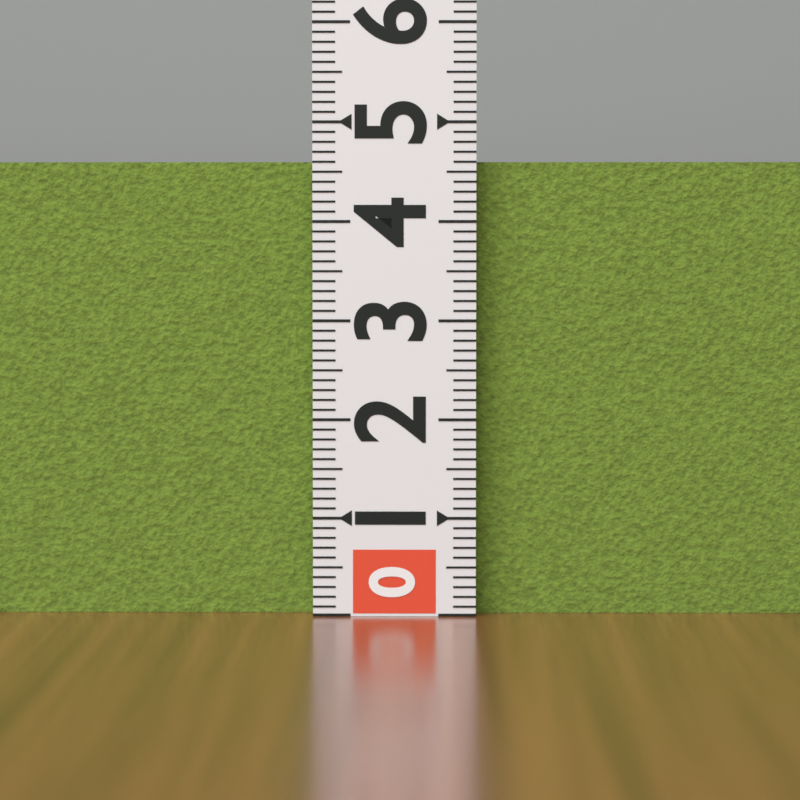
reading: 4.6 (no unit)
